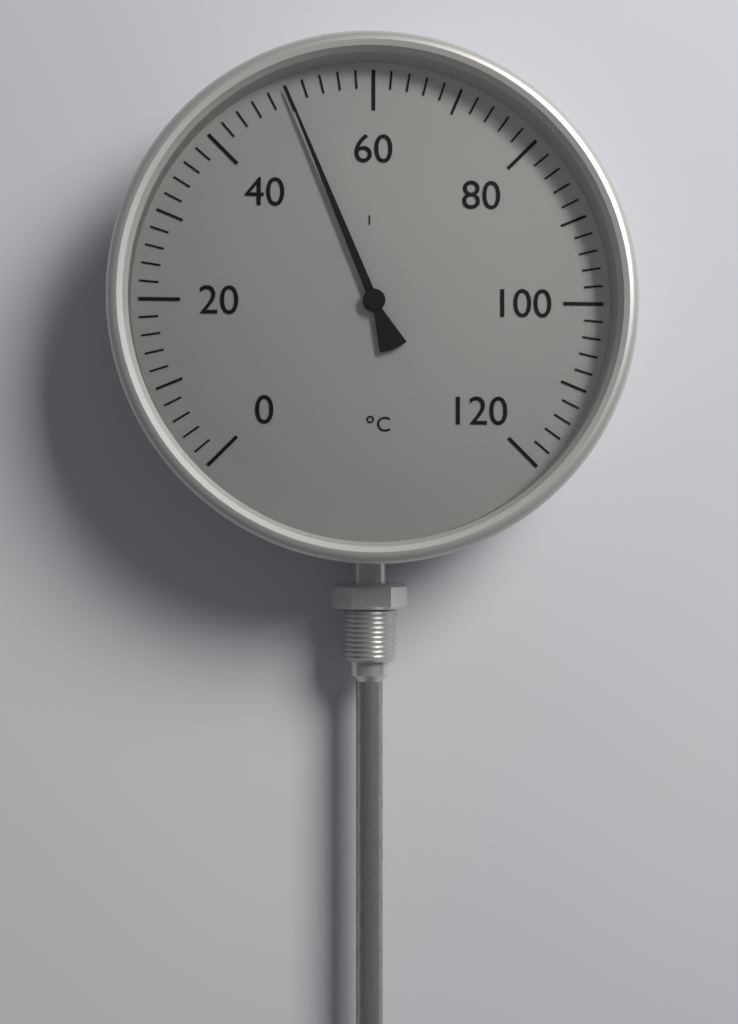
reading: 50 °C
